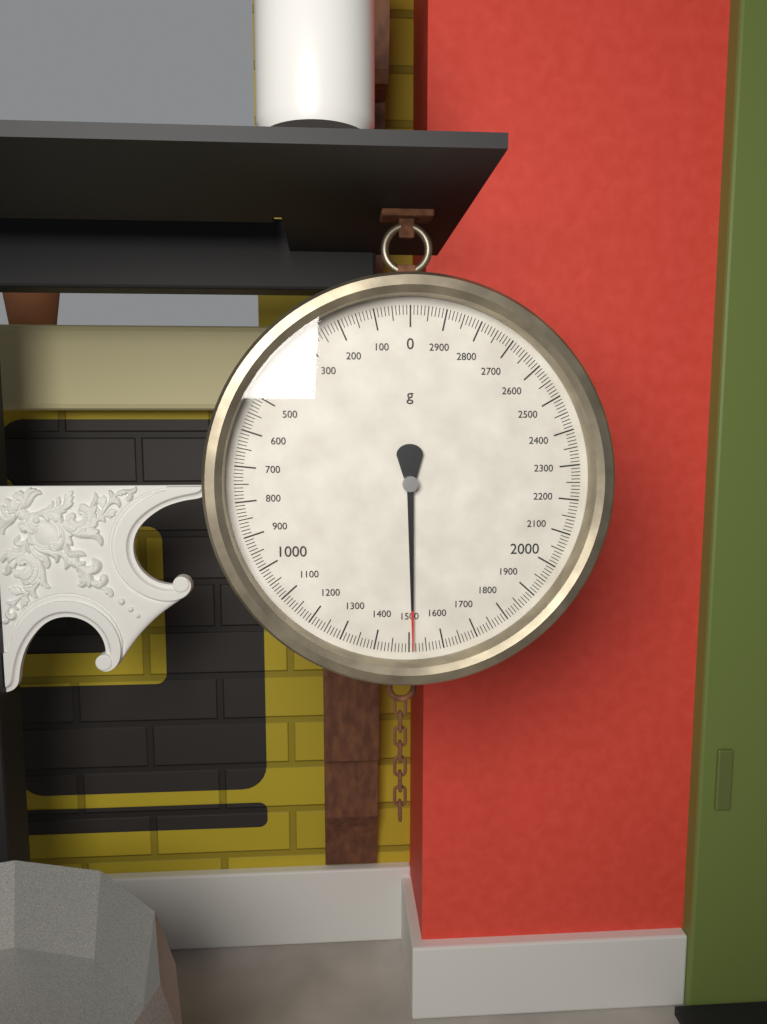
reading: 1510 g
